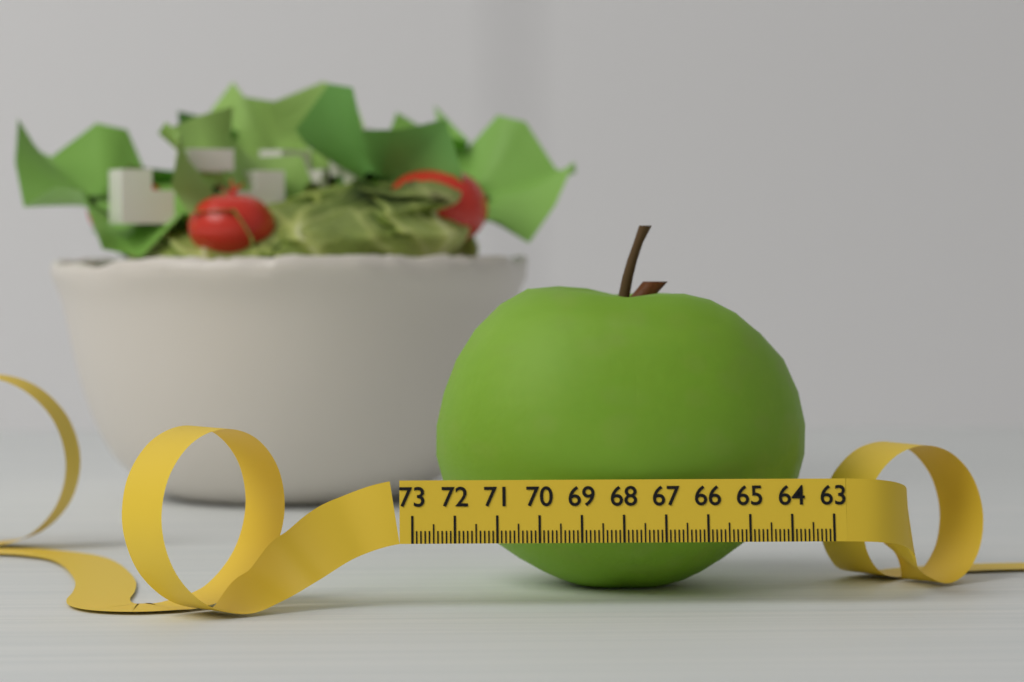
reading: 72.3 (no unit)
